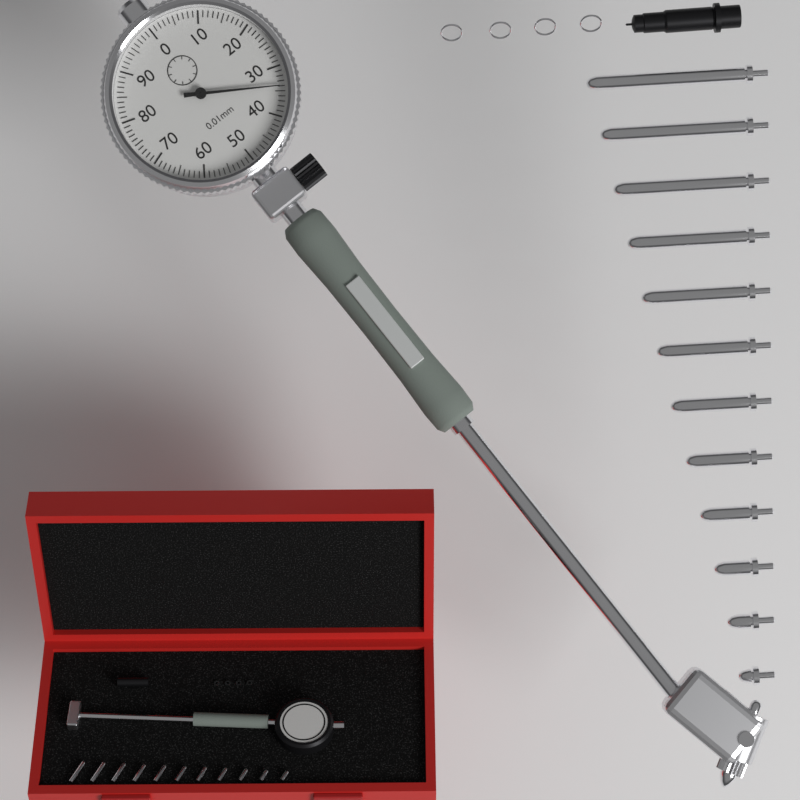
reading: 0.34 mm
